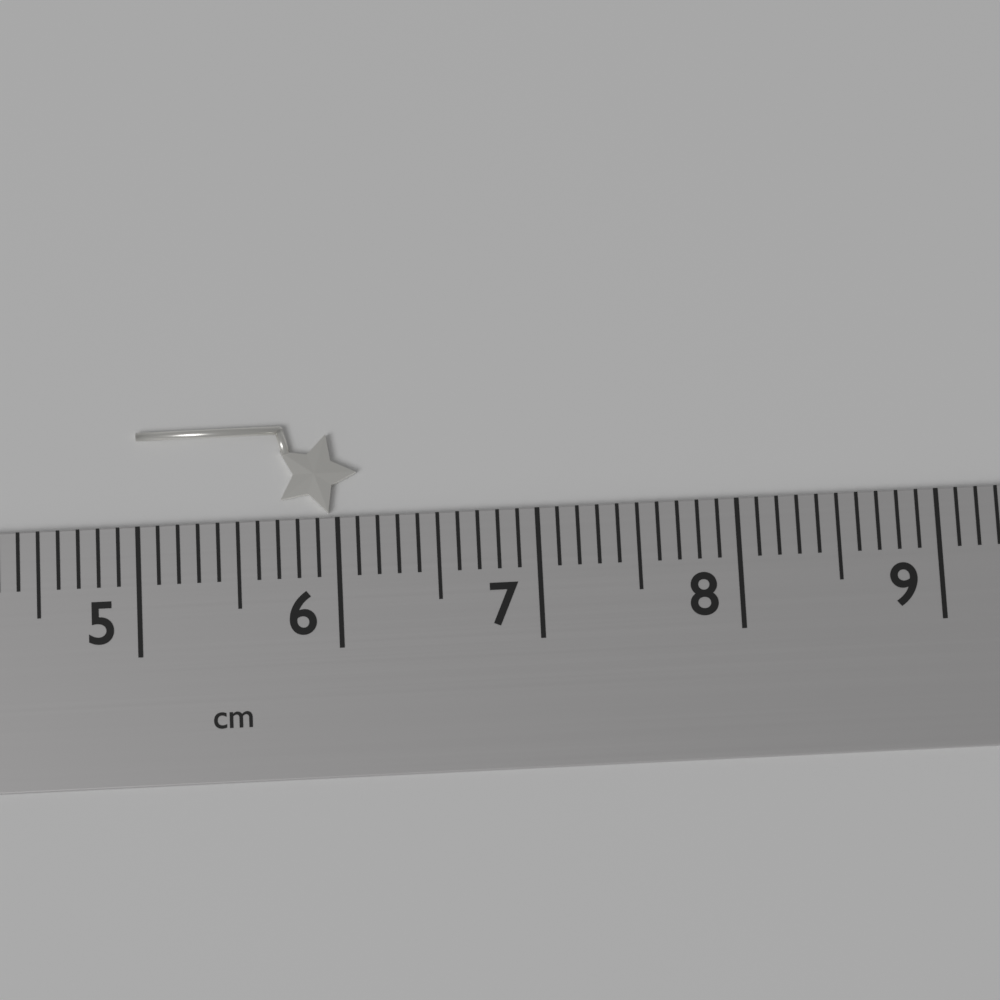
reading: 6.1 cm
